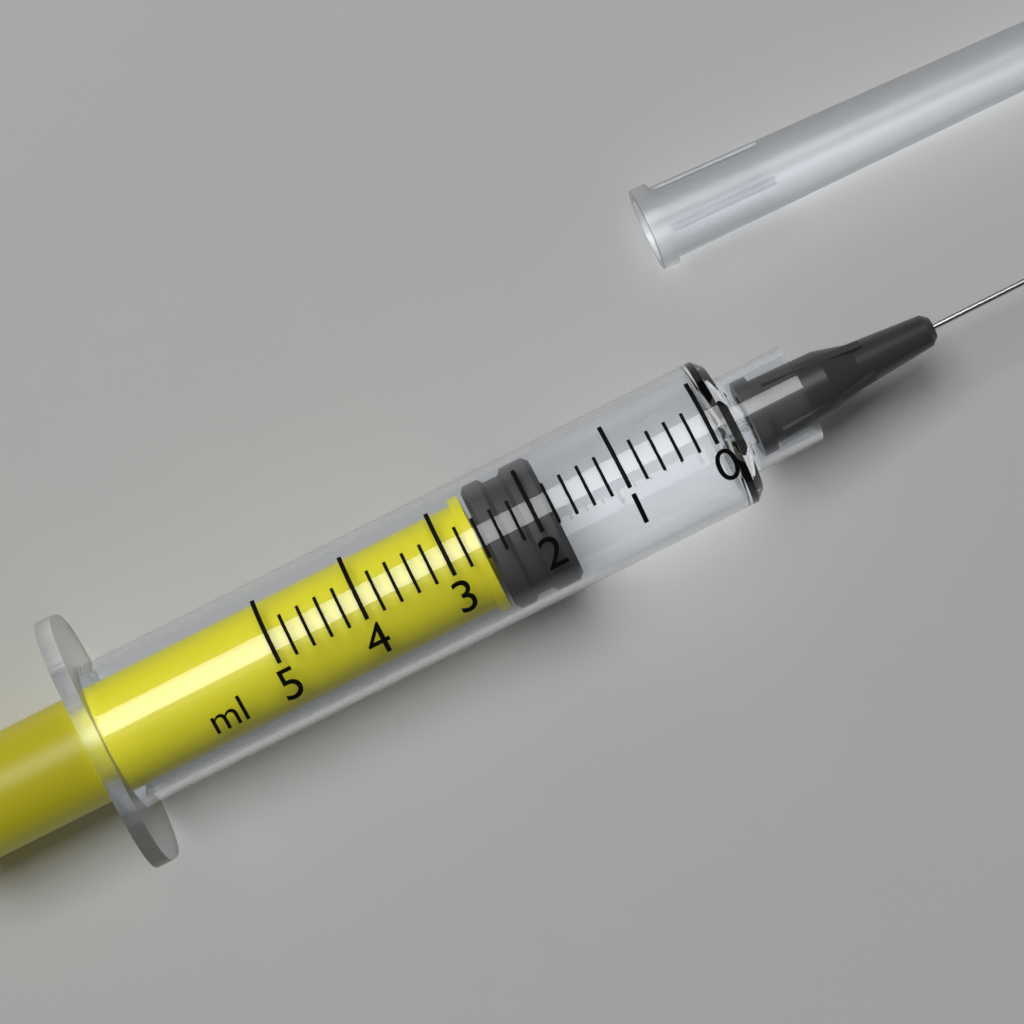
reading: 1.8 ml
